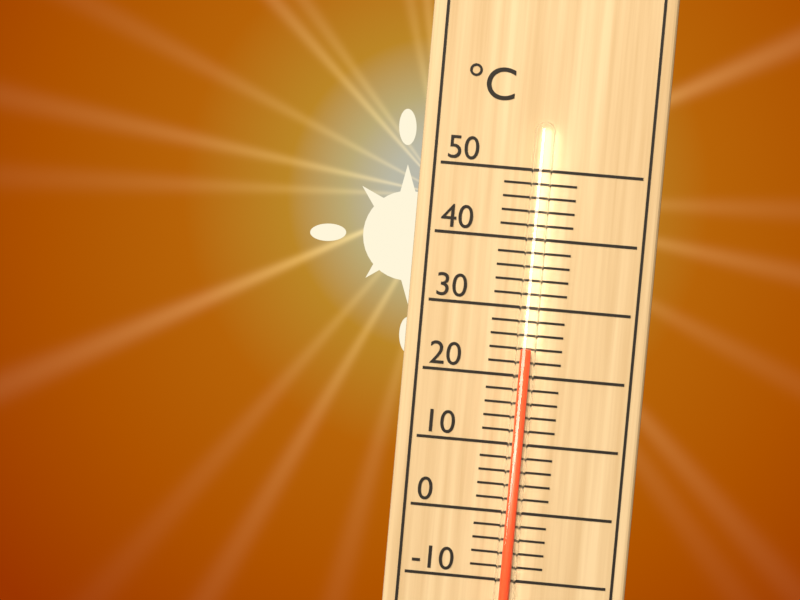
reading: 24 °C
